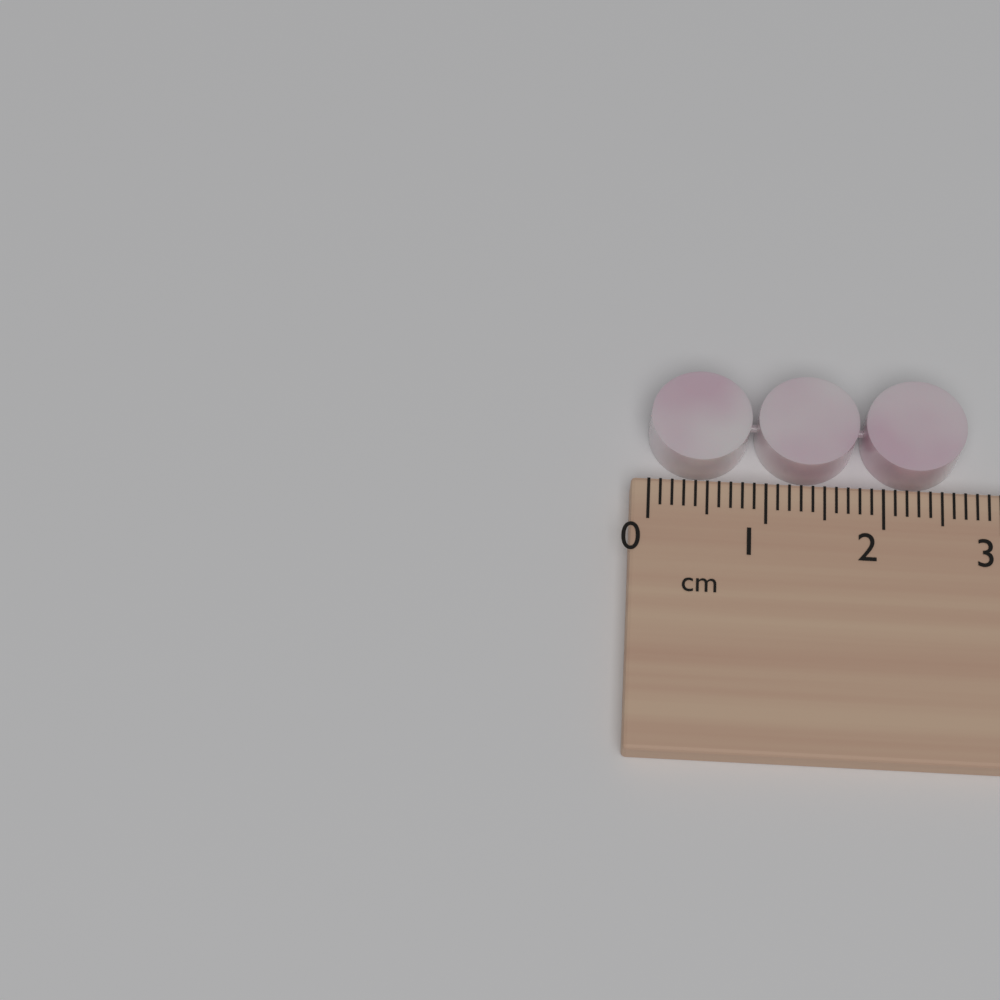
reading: 2.7 cm
